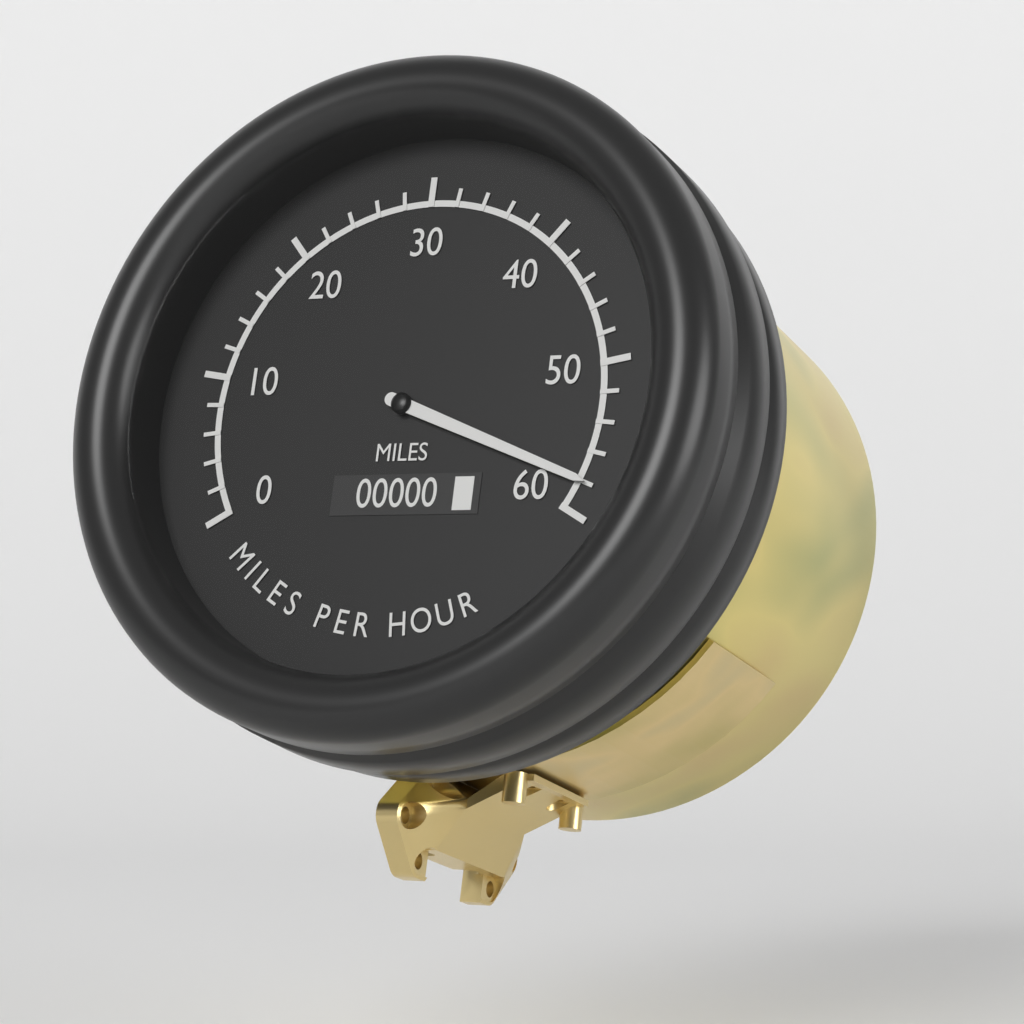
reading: 58 mph
